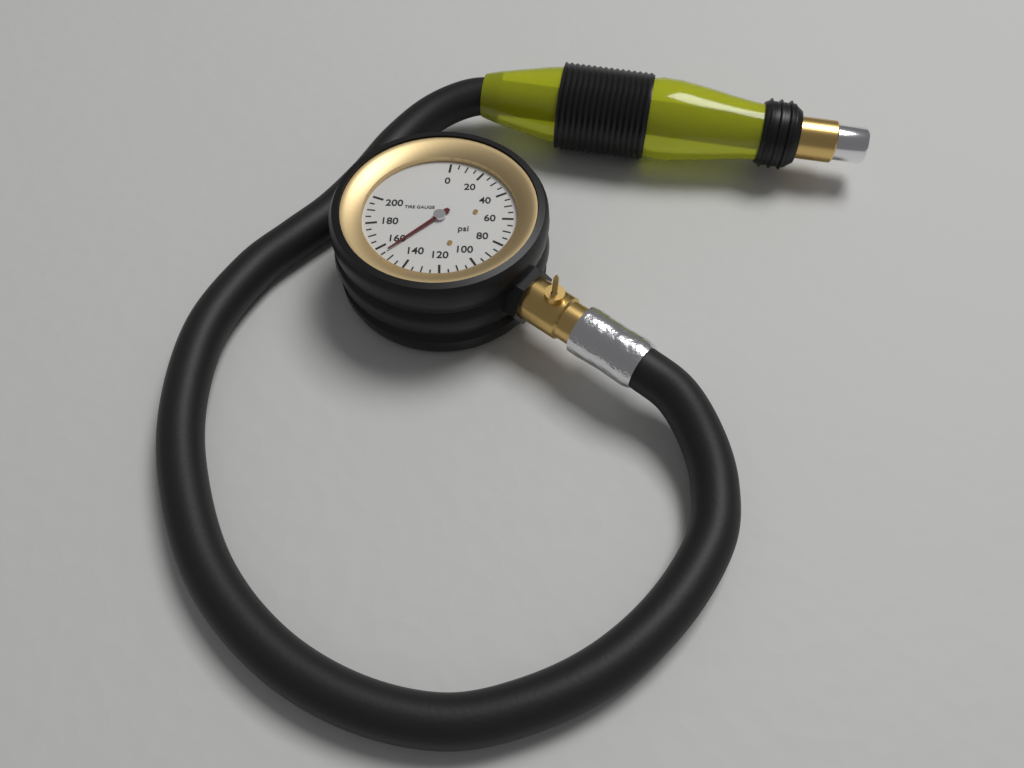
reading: 155 psi
